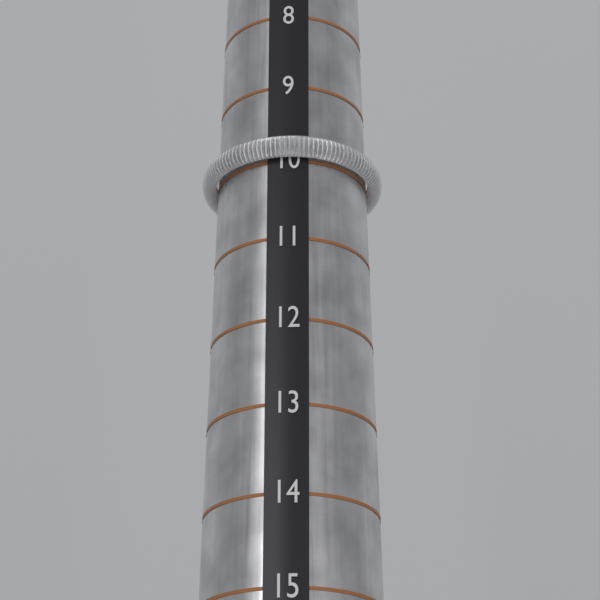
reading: 10 (no unit)
